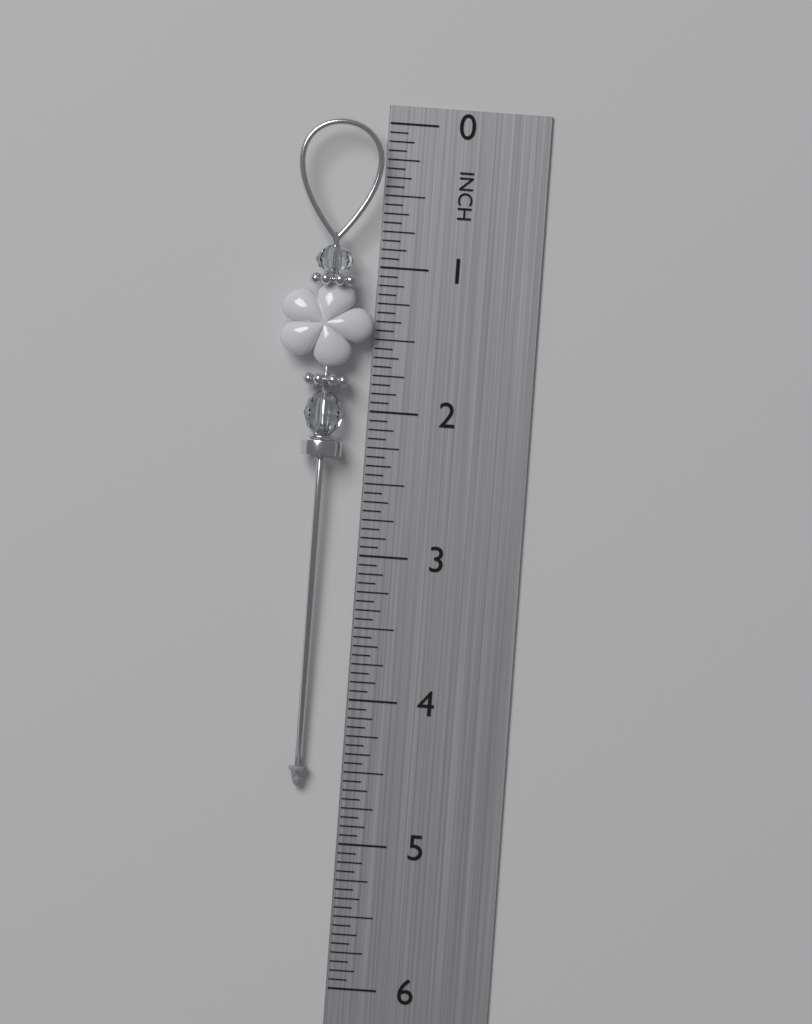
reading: 4.6250 in
